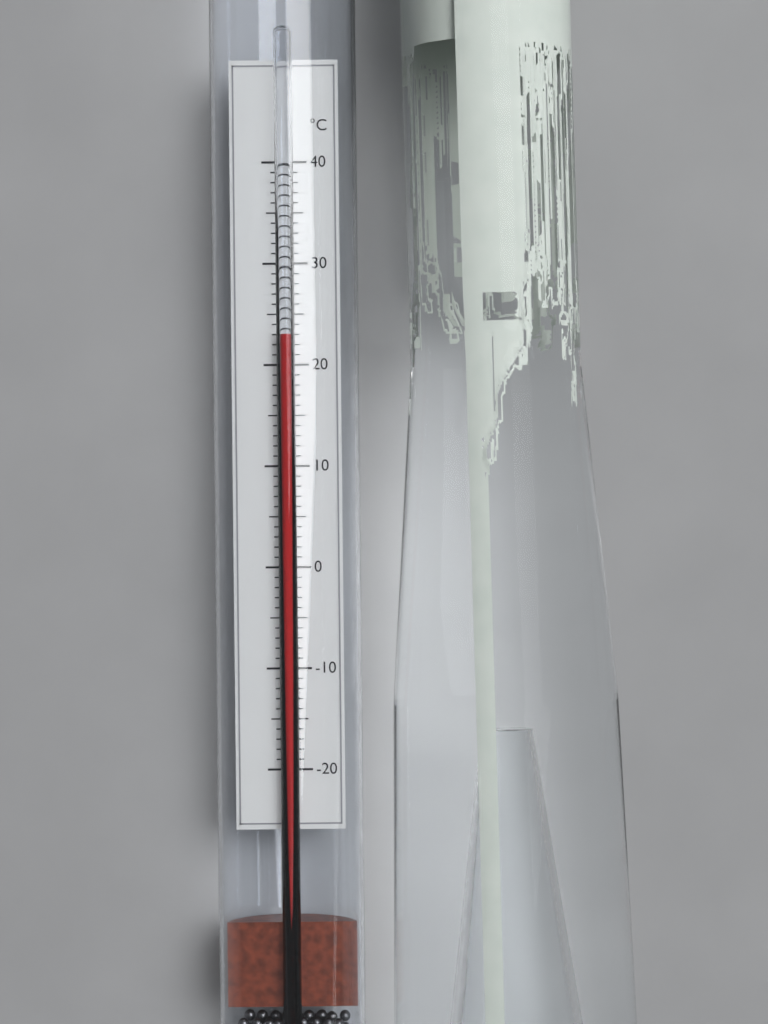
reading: 23 °C
